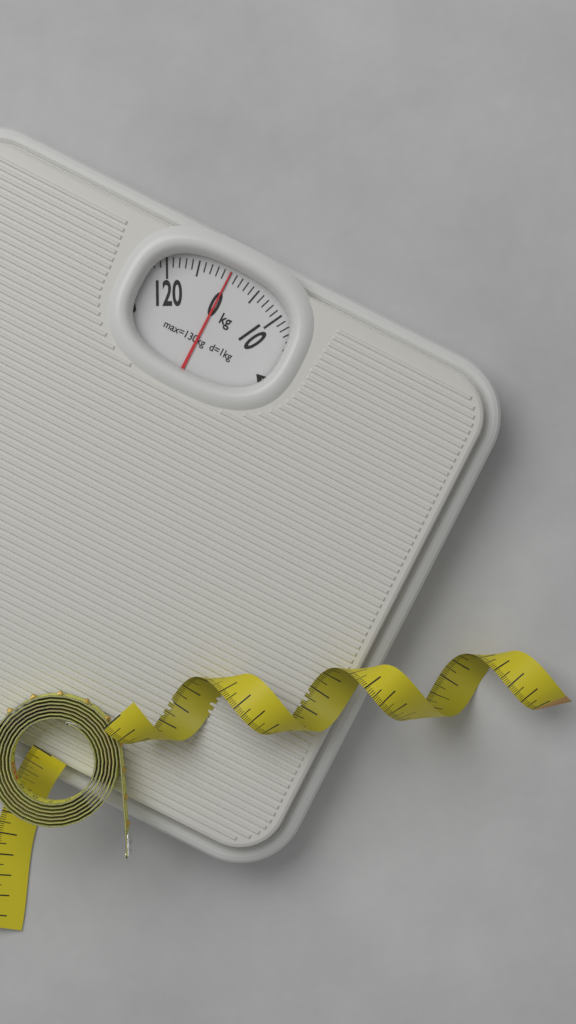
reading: 0 kg
